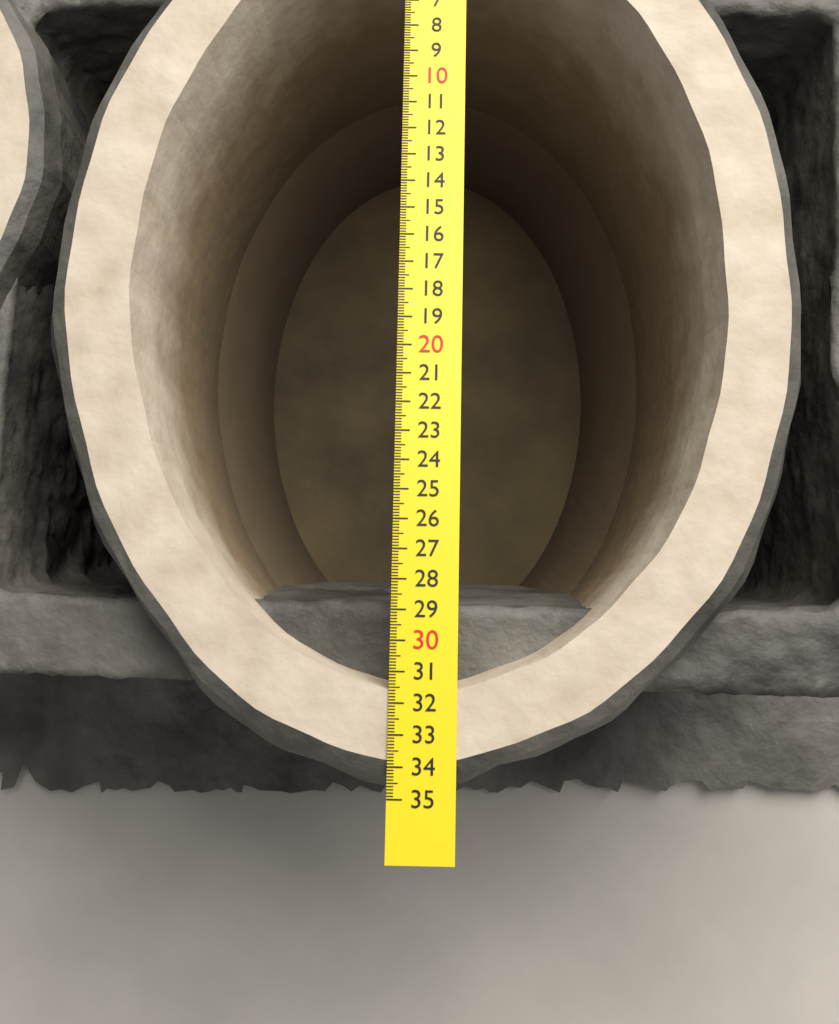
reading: 34.8 cm
